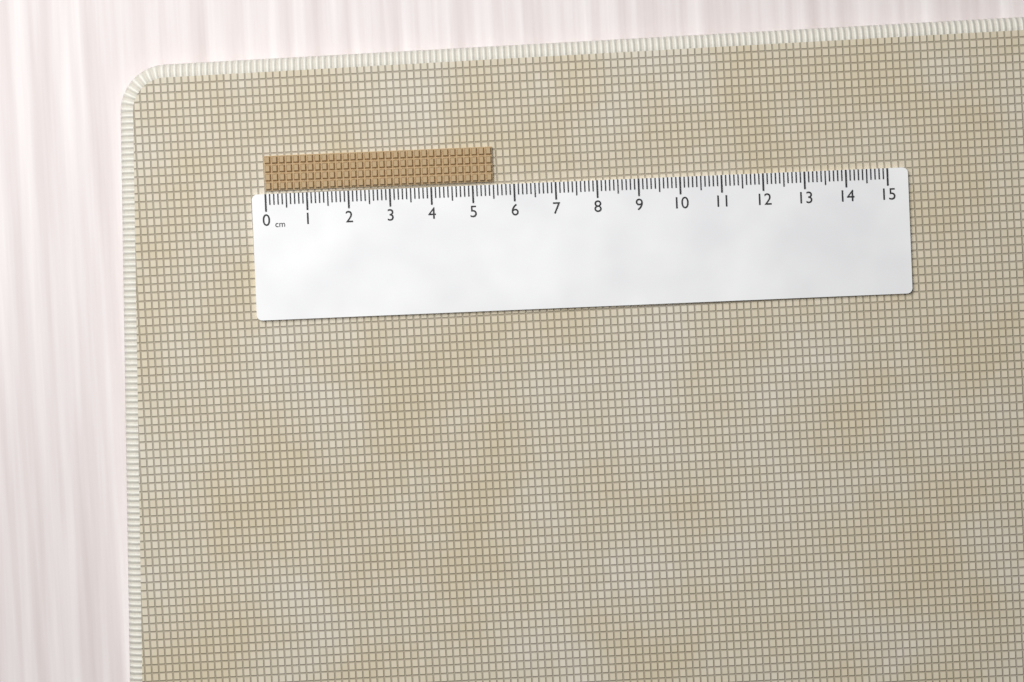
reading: 5.5 cm
